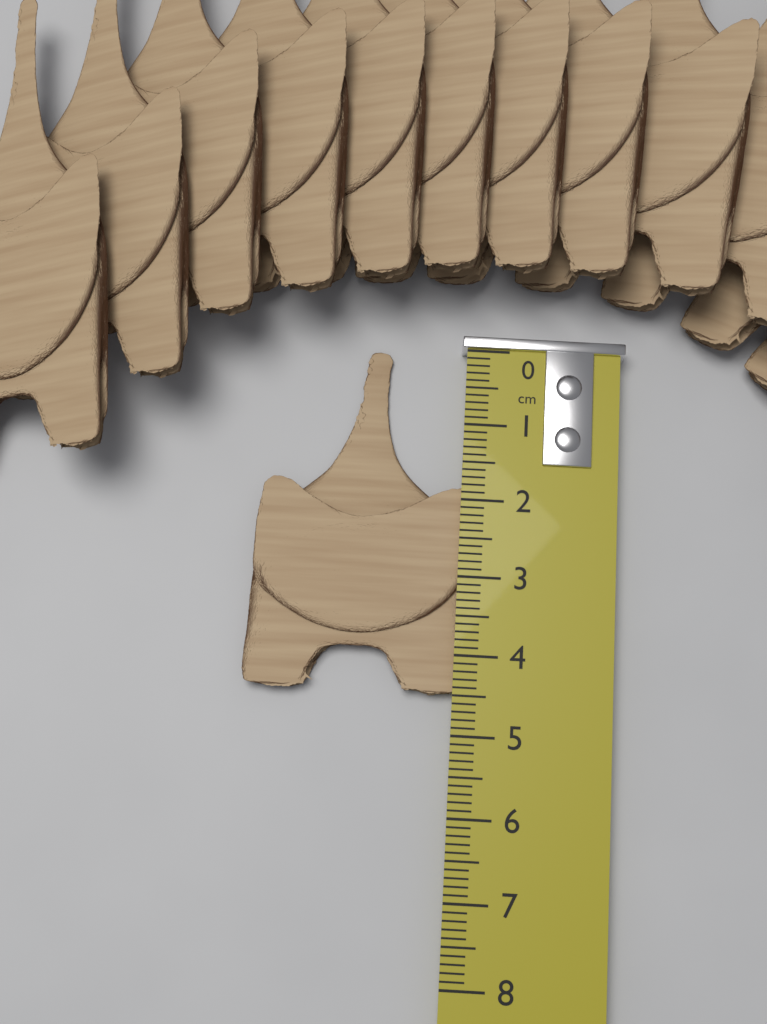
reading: 4.5 cm
